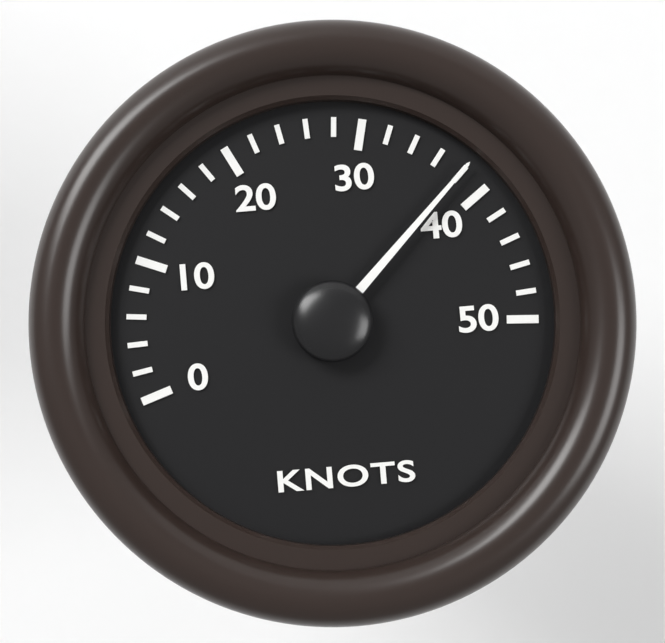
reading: 38 knots
